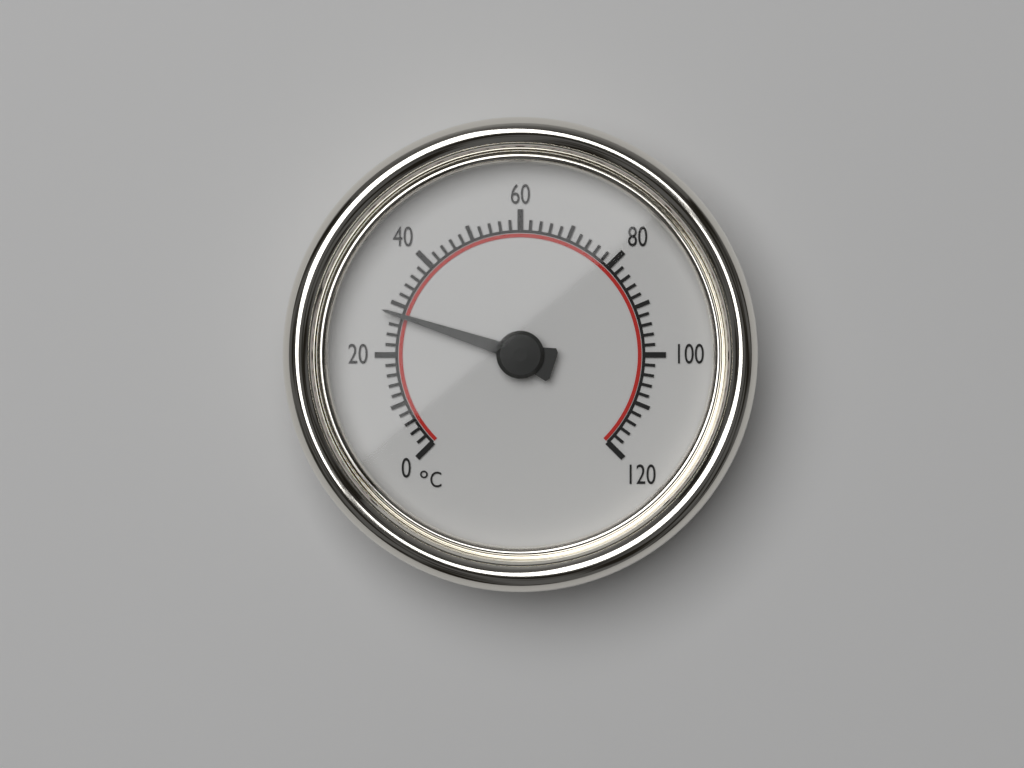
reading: 28 °C
